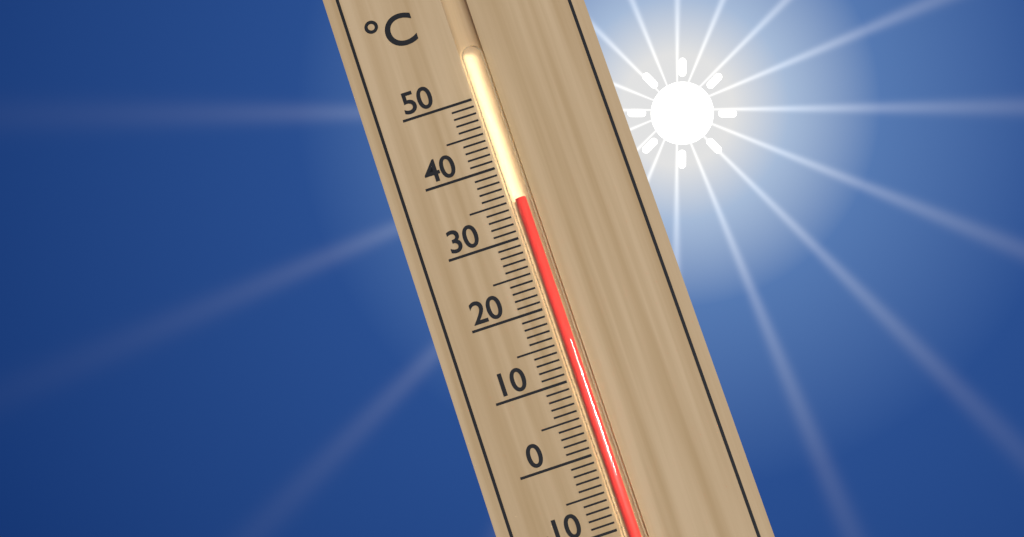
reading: 35 °C
